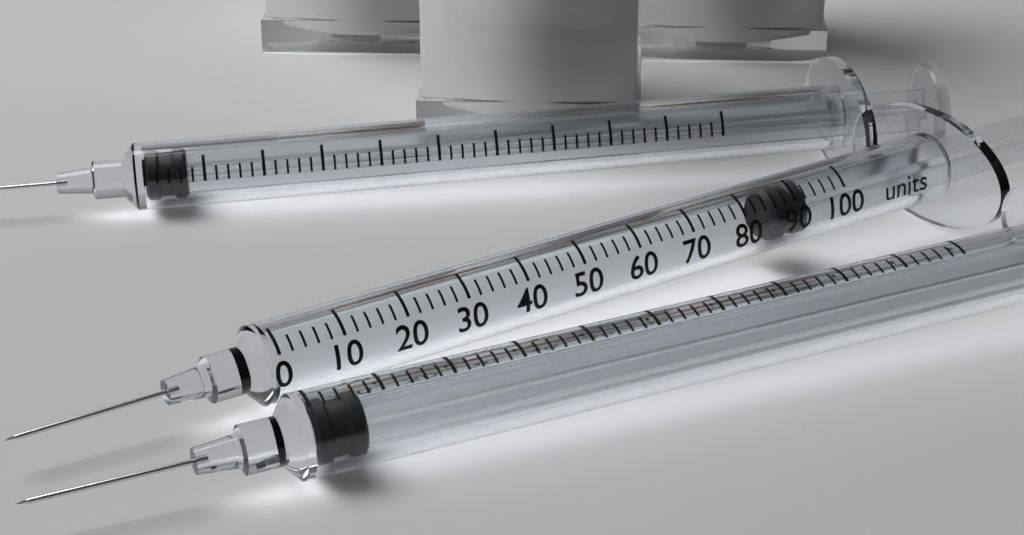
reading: 86 units
